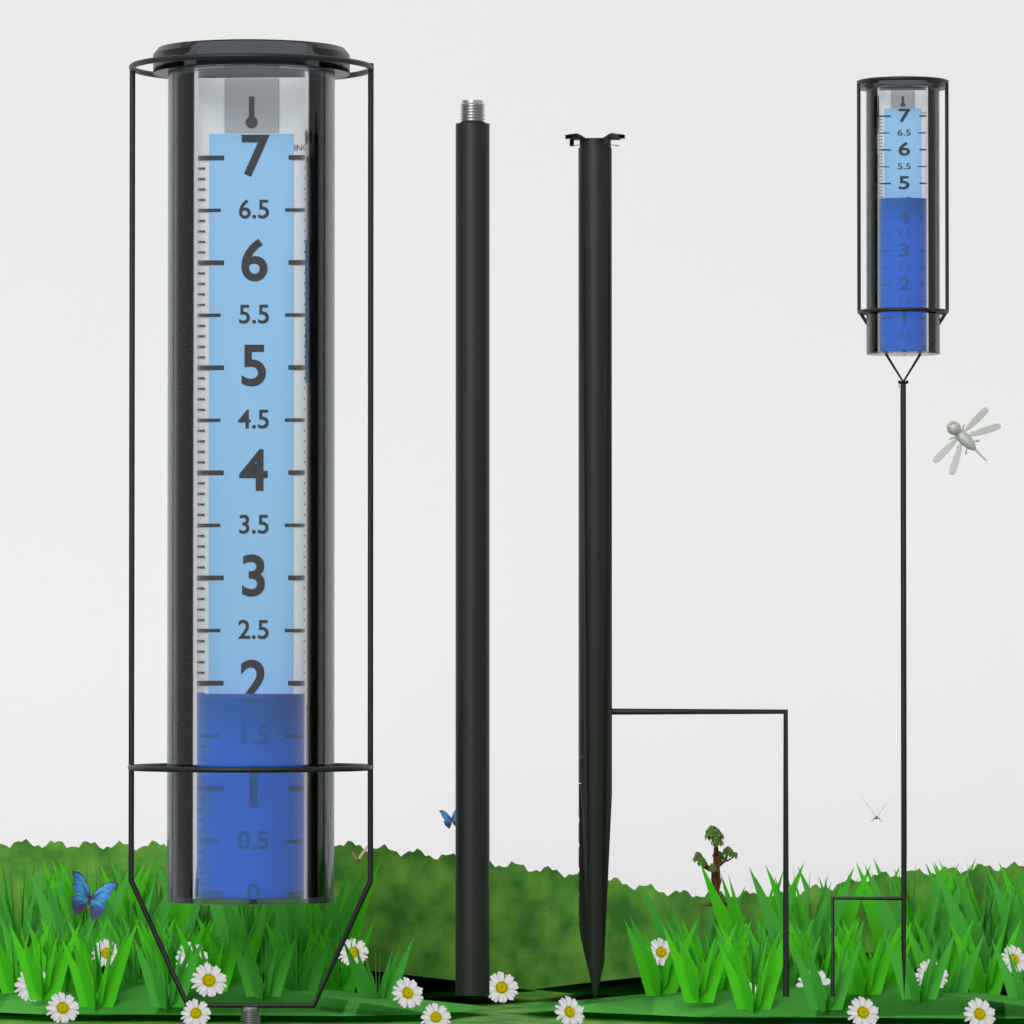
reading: 1.9 in
